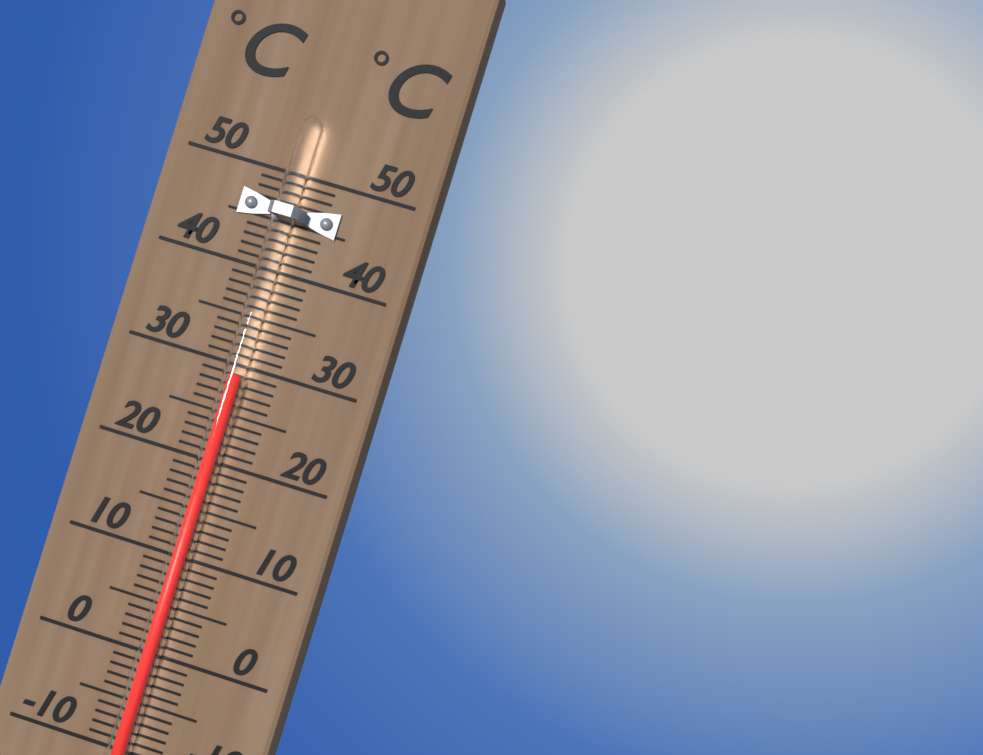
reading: 29 °C
